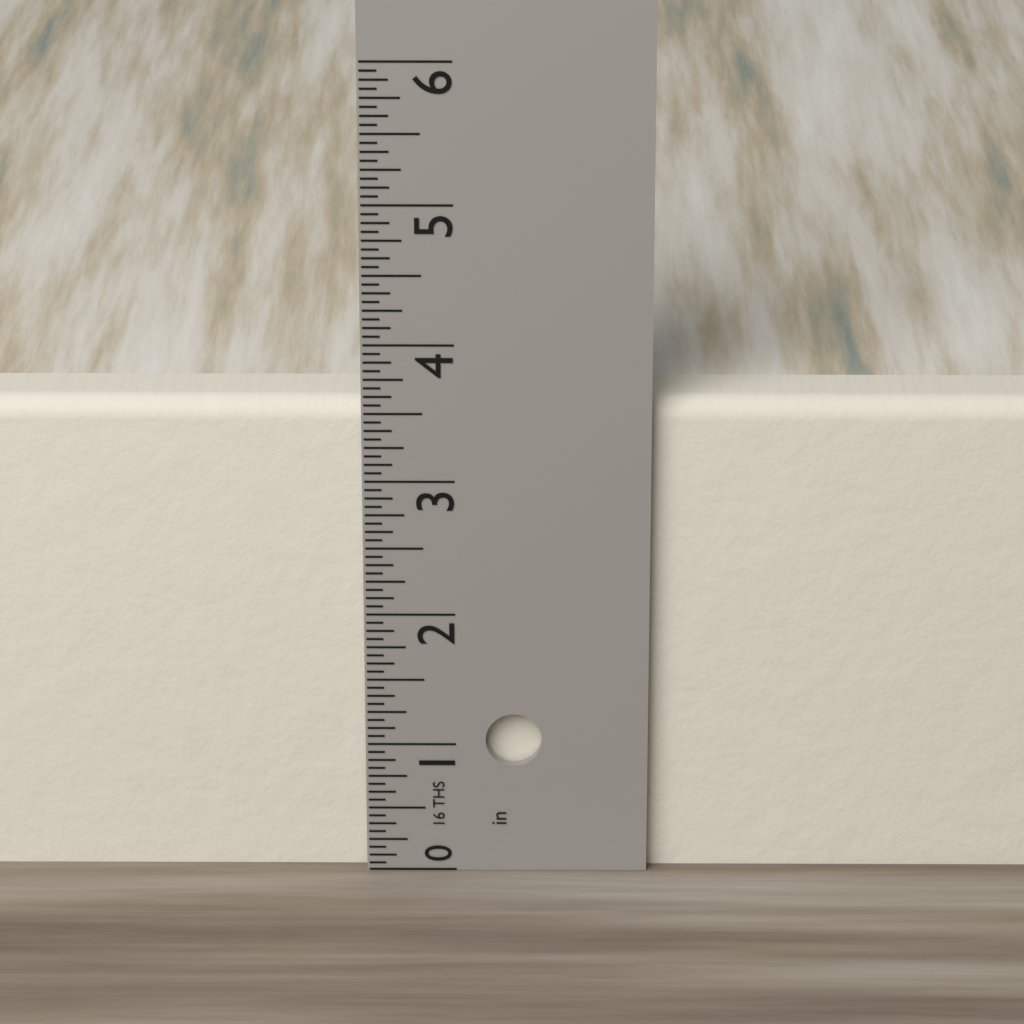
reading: 3.5625 in
